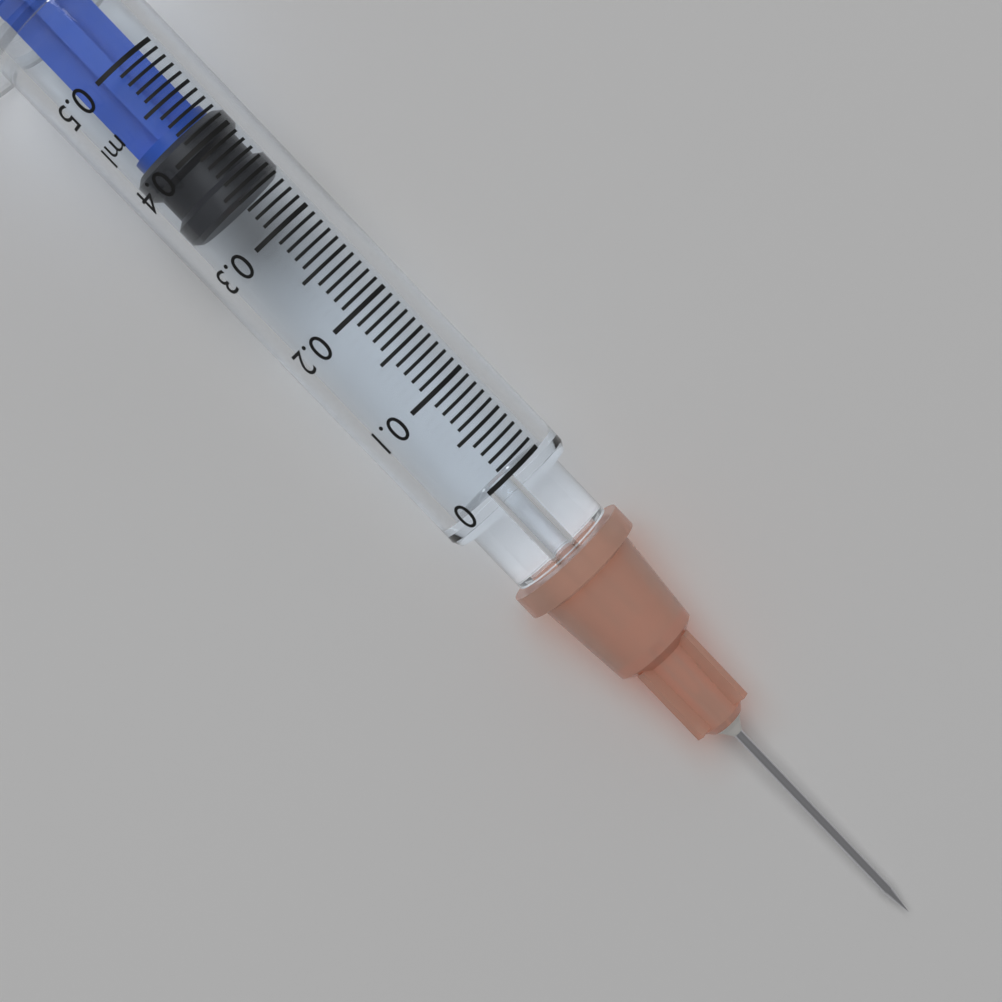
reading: 0.34 ml
